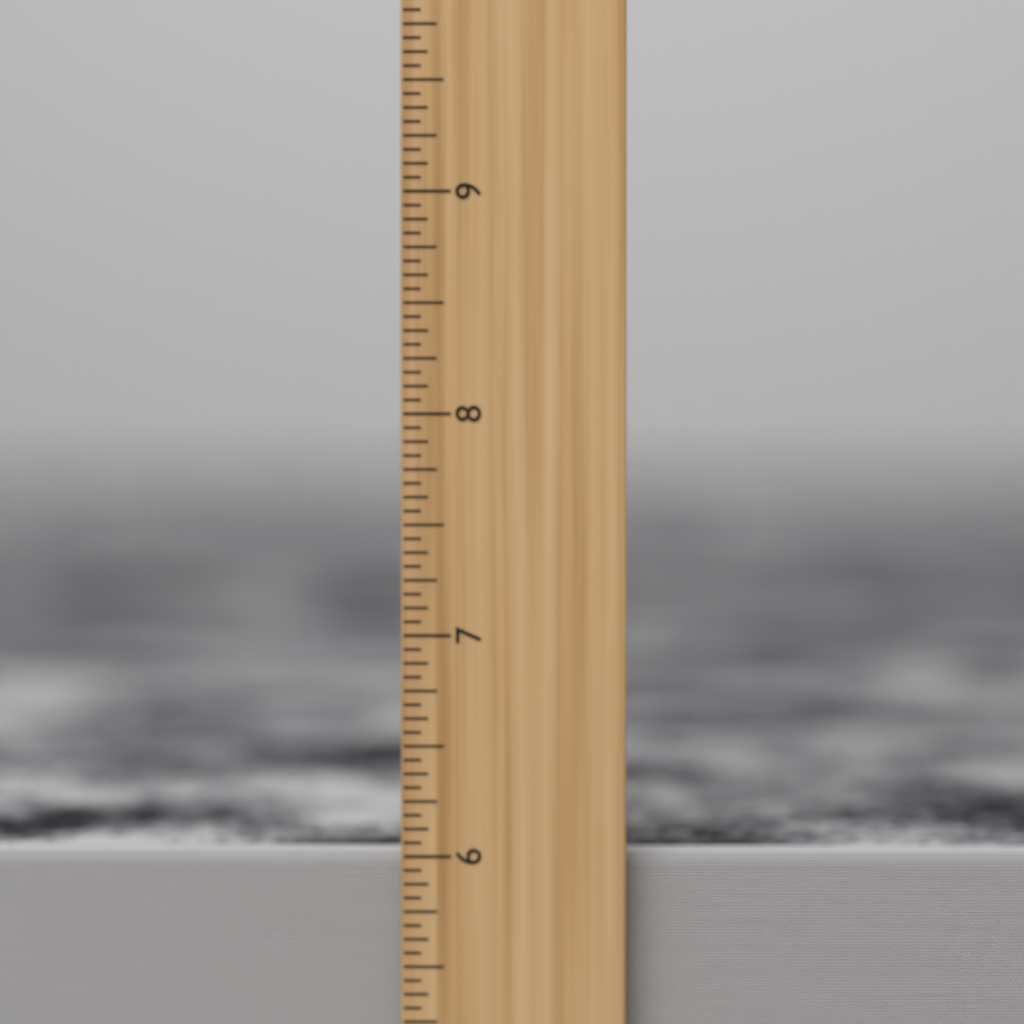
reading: 6.0000 inch
